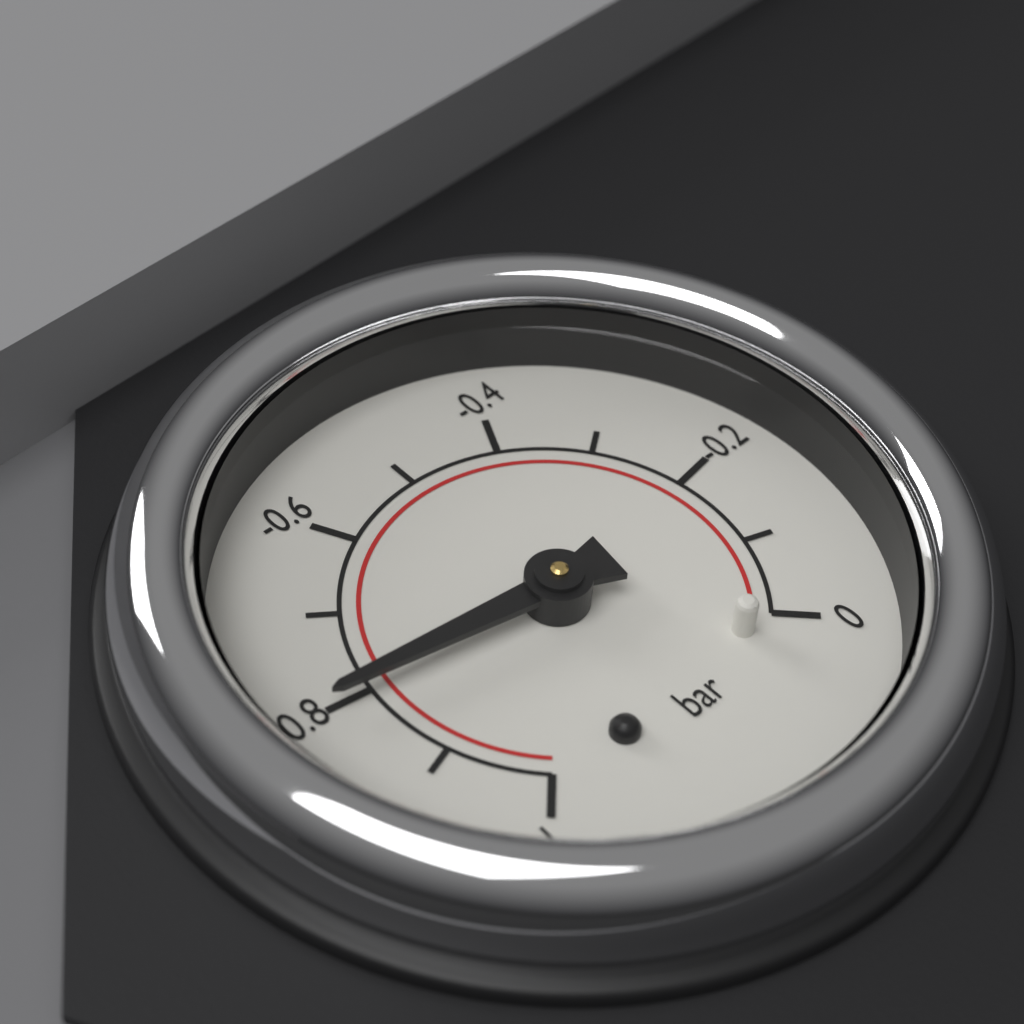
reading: -0.8 bar
